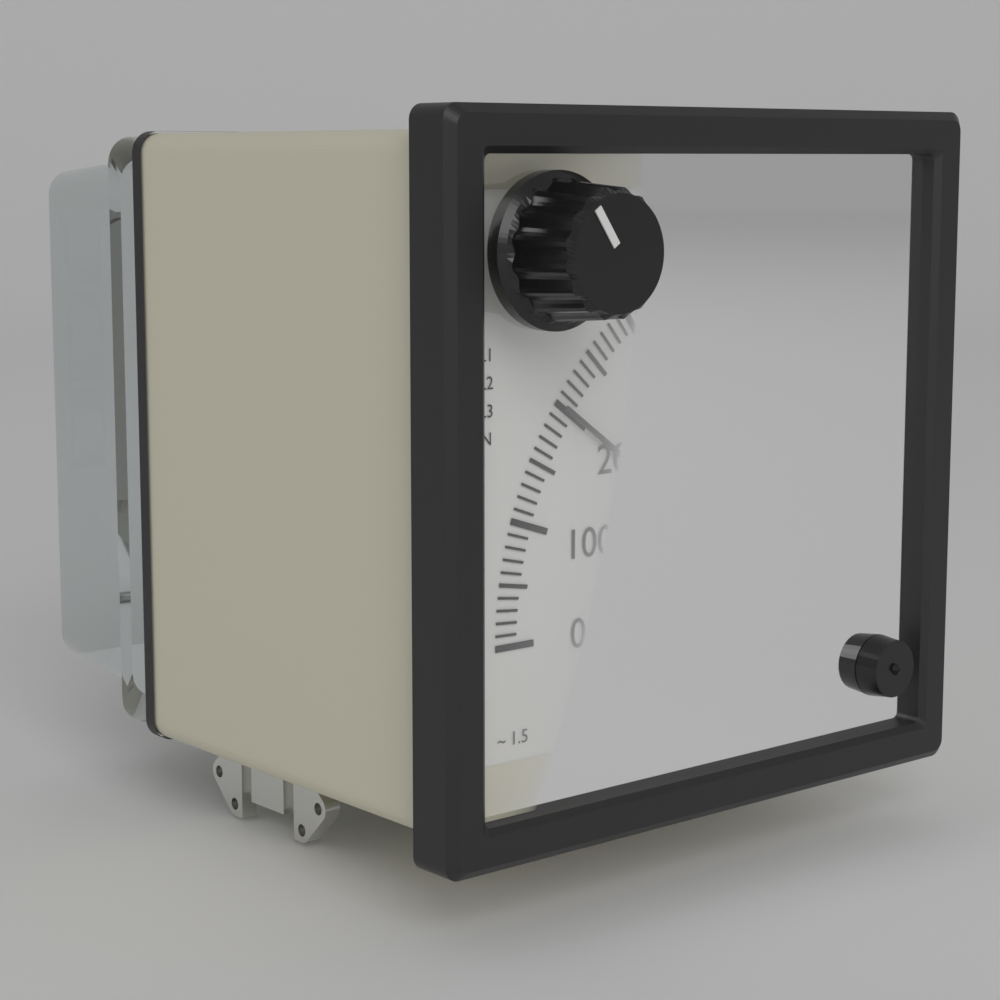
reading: 200 V
